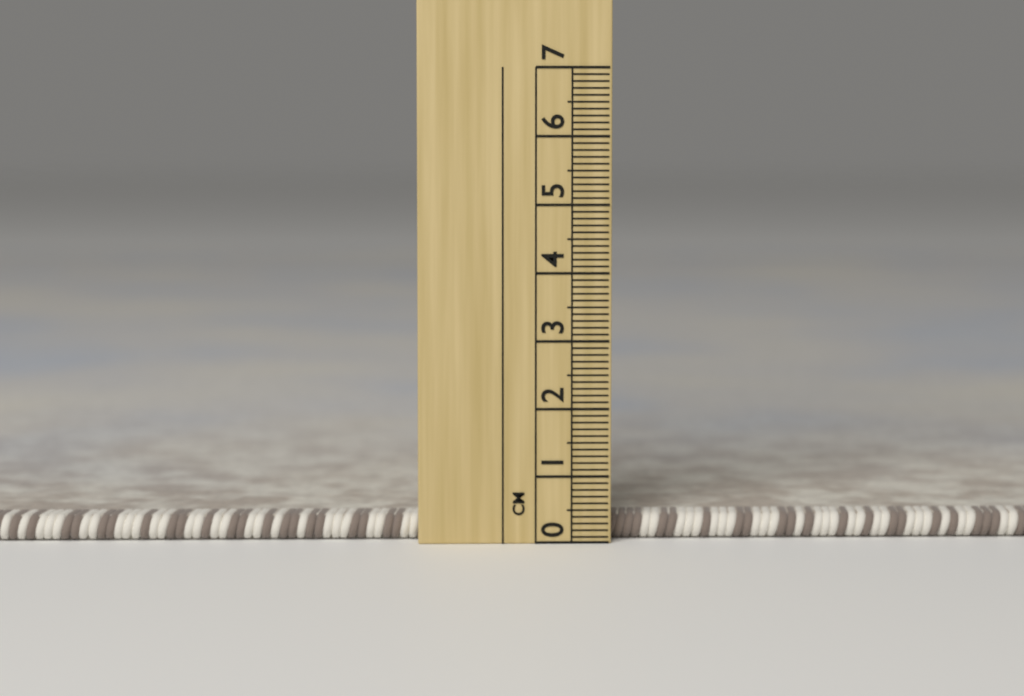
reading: 0.4 cm
